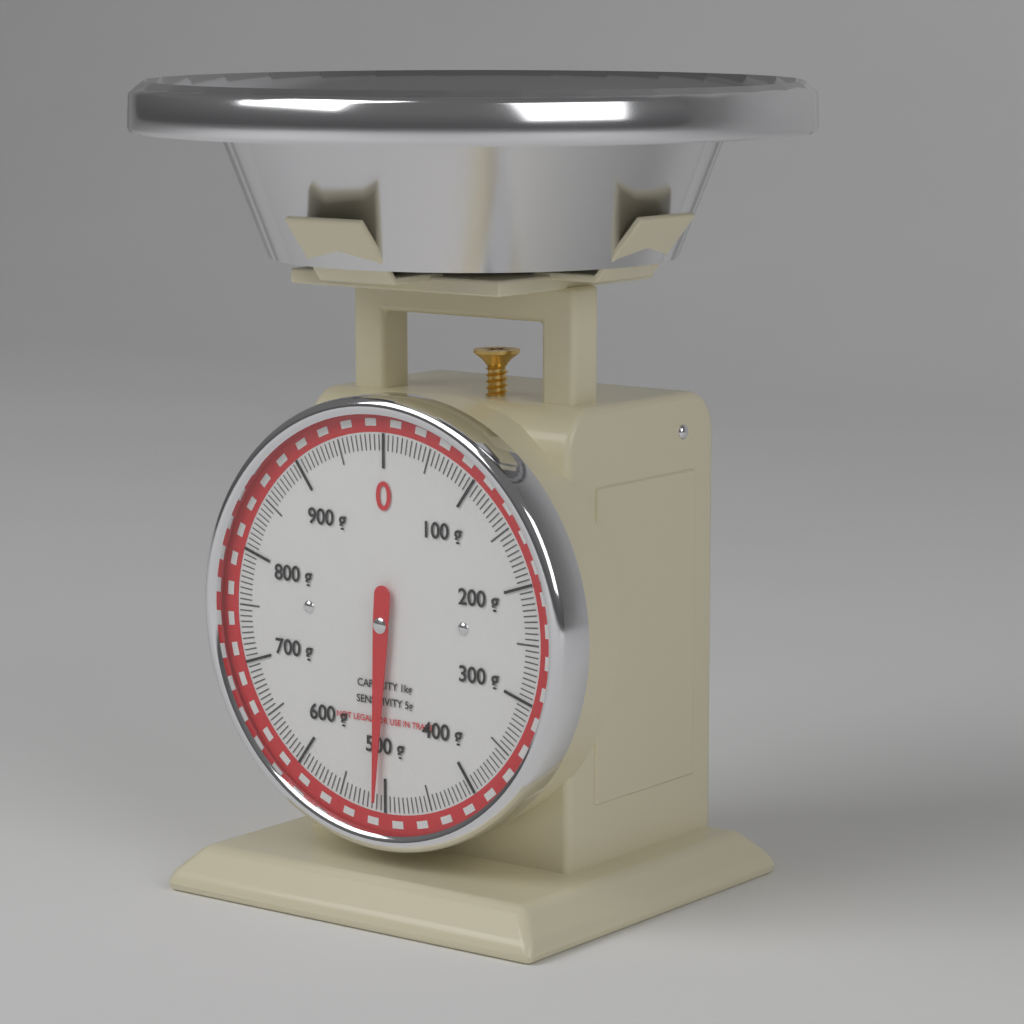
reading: 510 g
